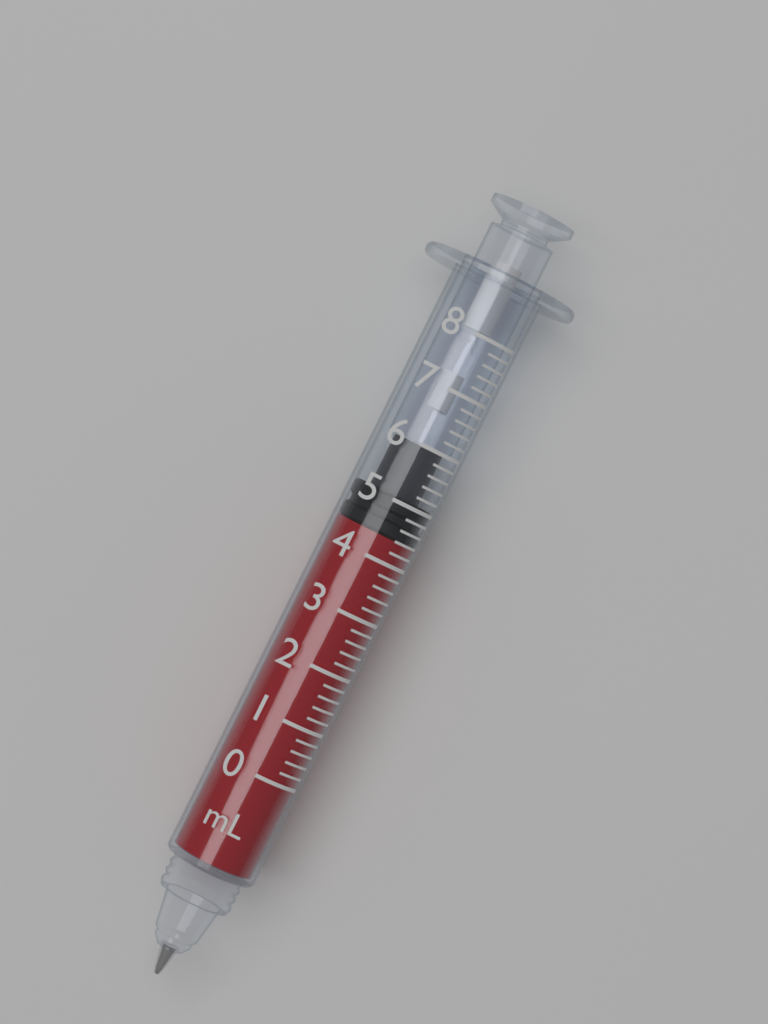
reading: 4.4 mL
